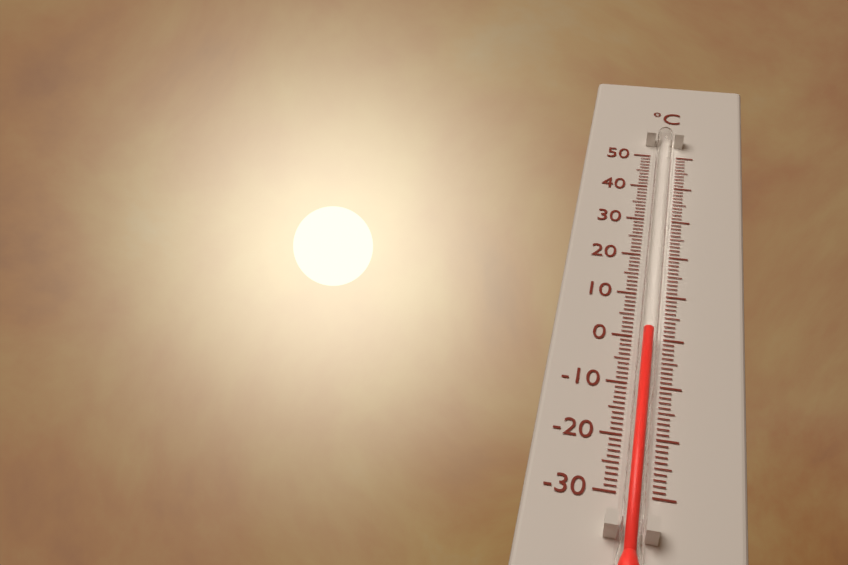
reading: 0 °C
